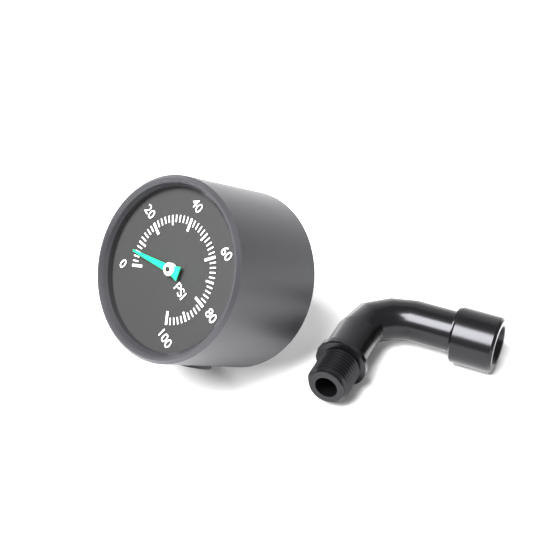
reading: 6 psi
